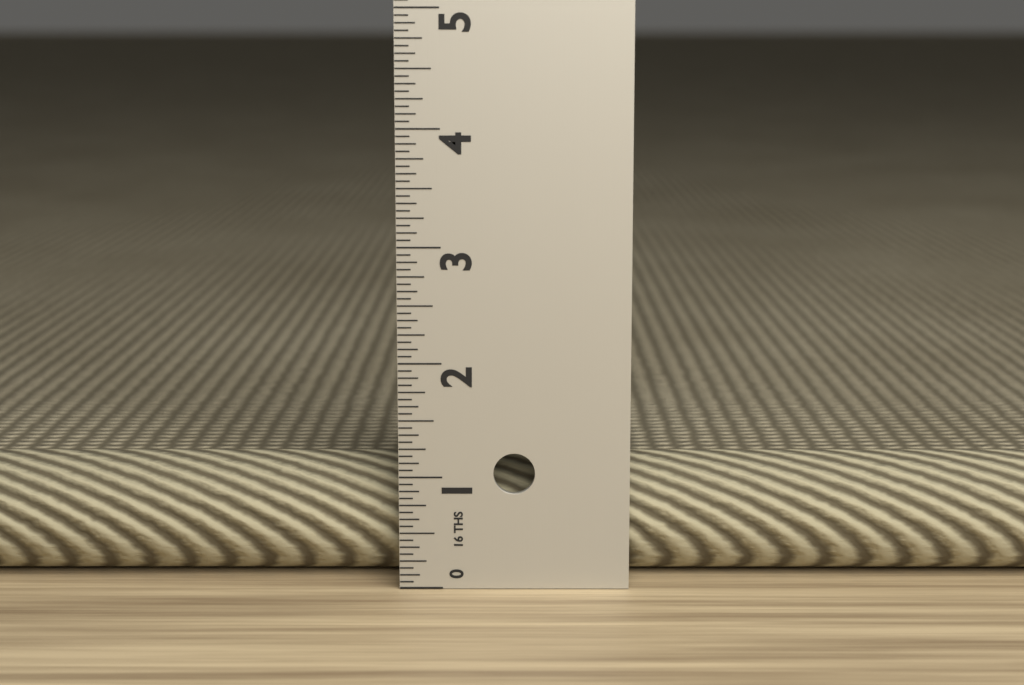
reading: 1.0625 in
